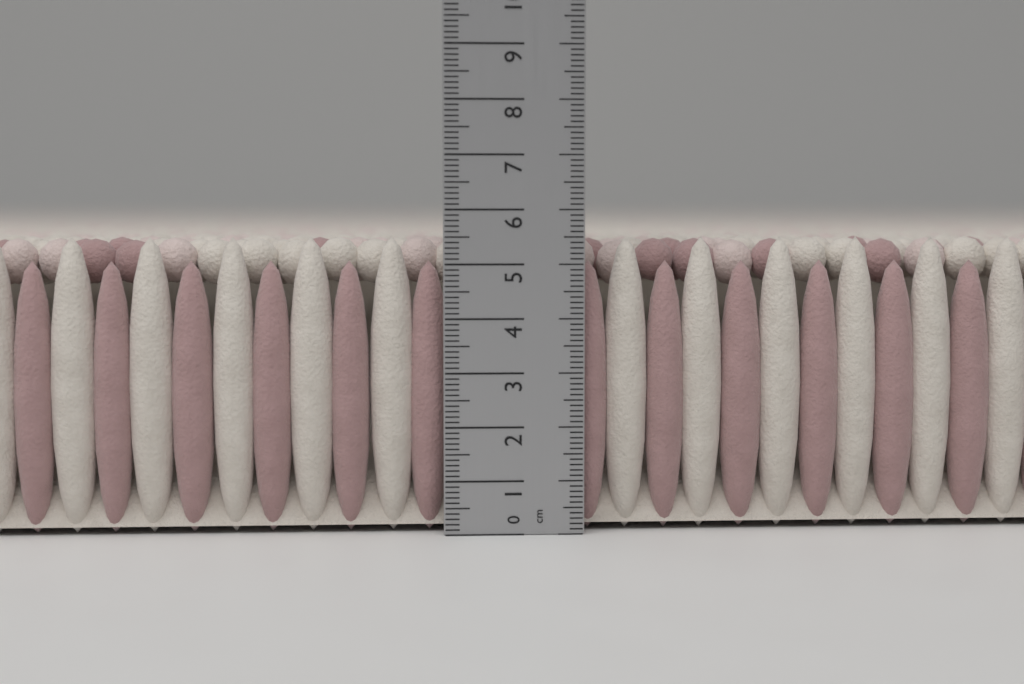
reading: 5.5 cm
